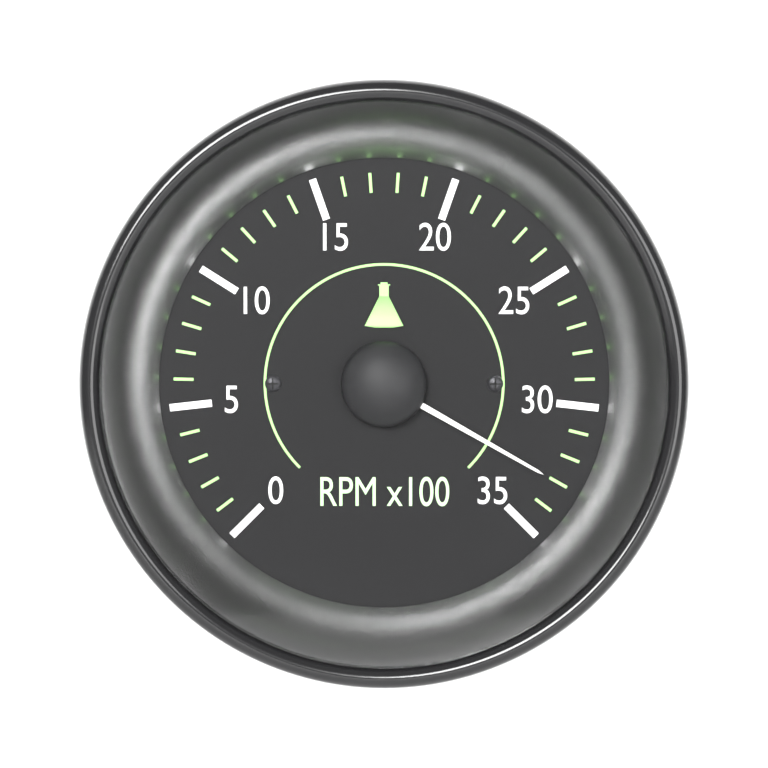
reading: 33 RPM x100
